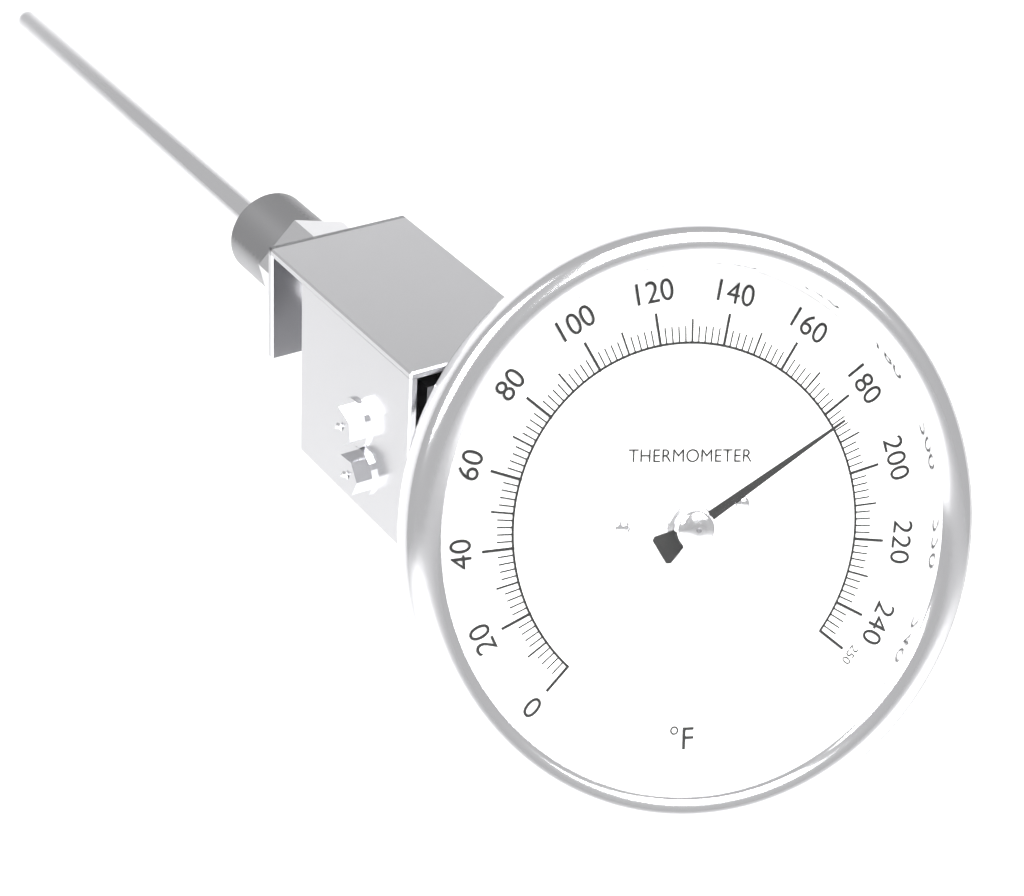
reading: 184 °F
